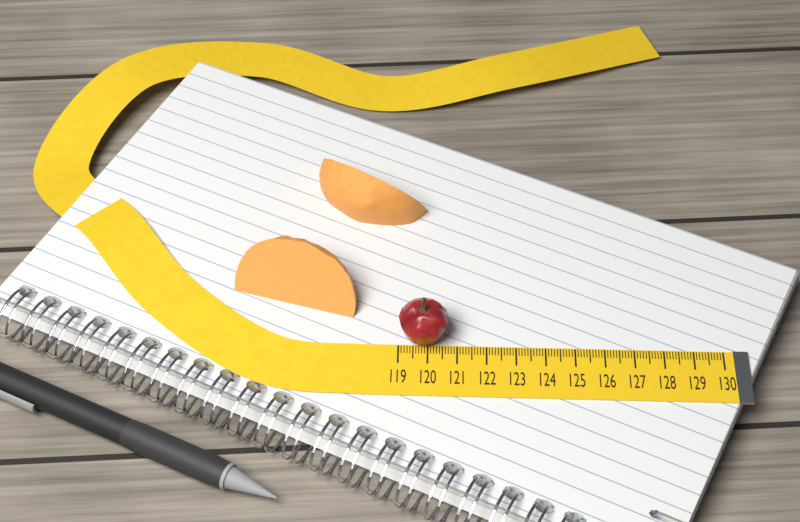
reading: 120.7 (no unit)
